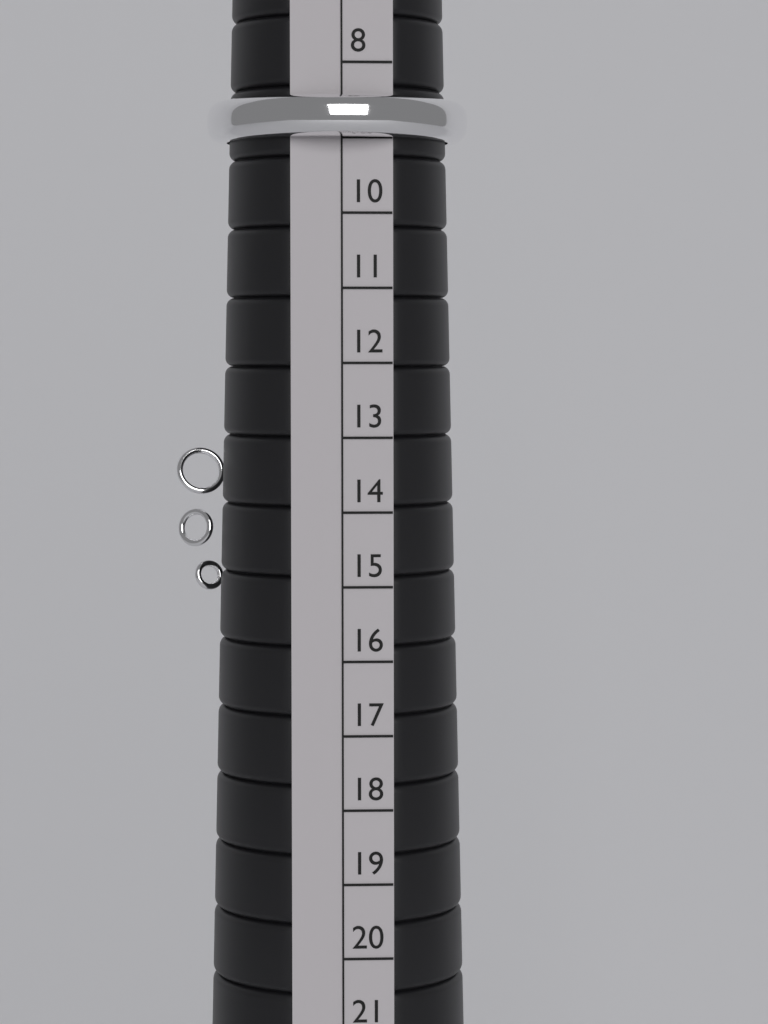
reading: 9 (no unit)
